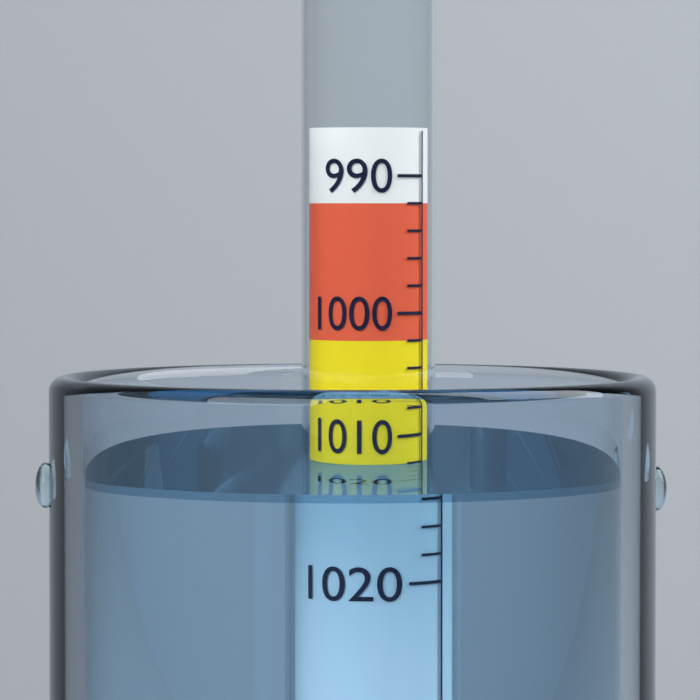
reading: 1012 (no unit)
